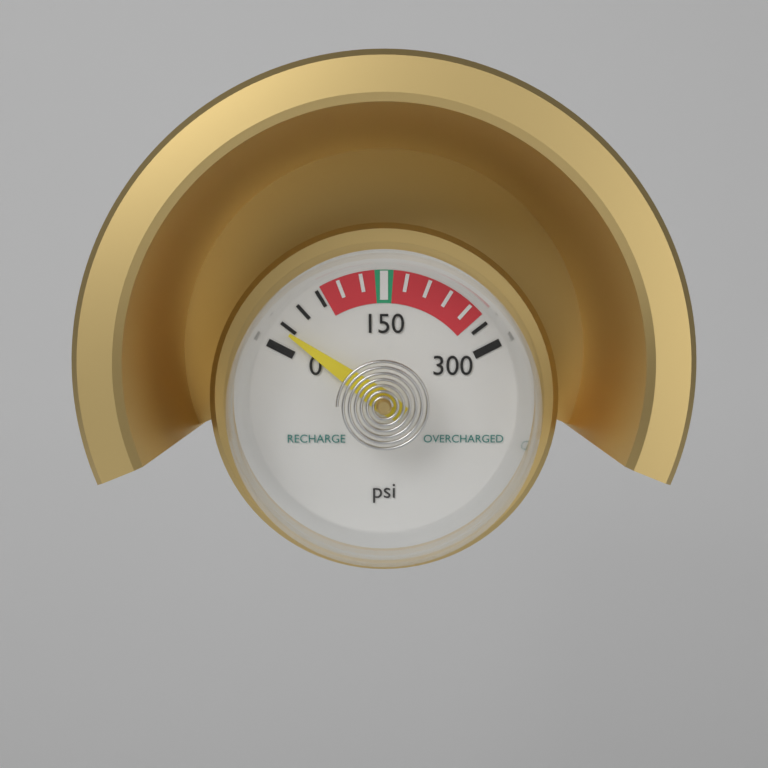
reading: 20 psi
